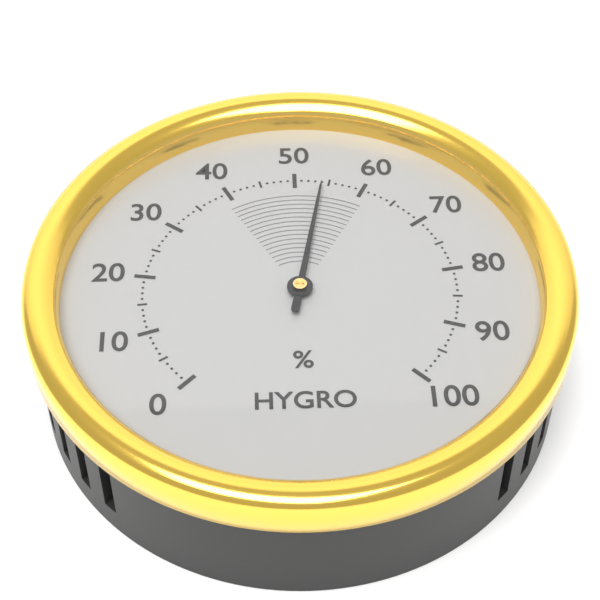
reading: 54 %
